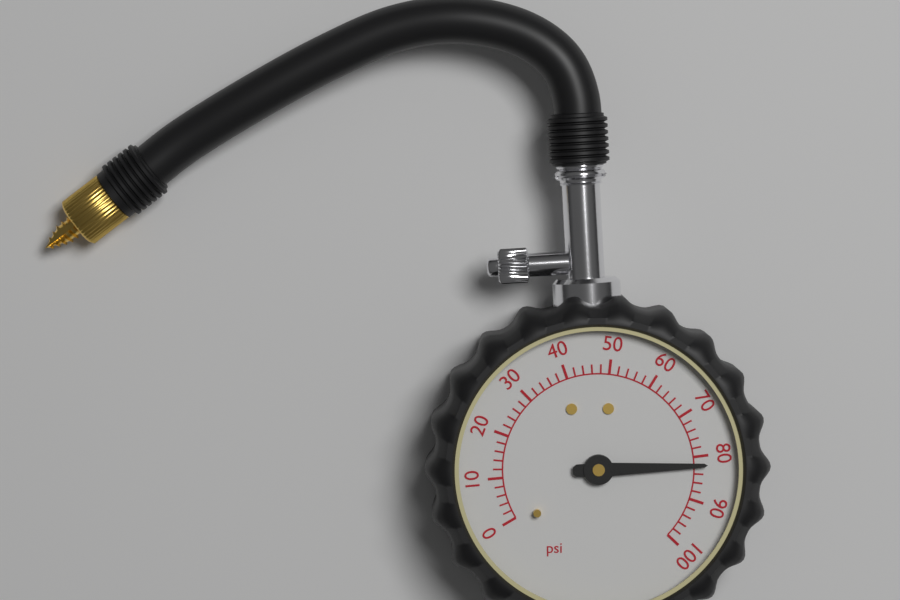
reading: 82 psi
